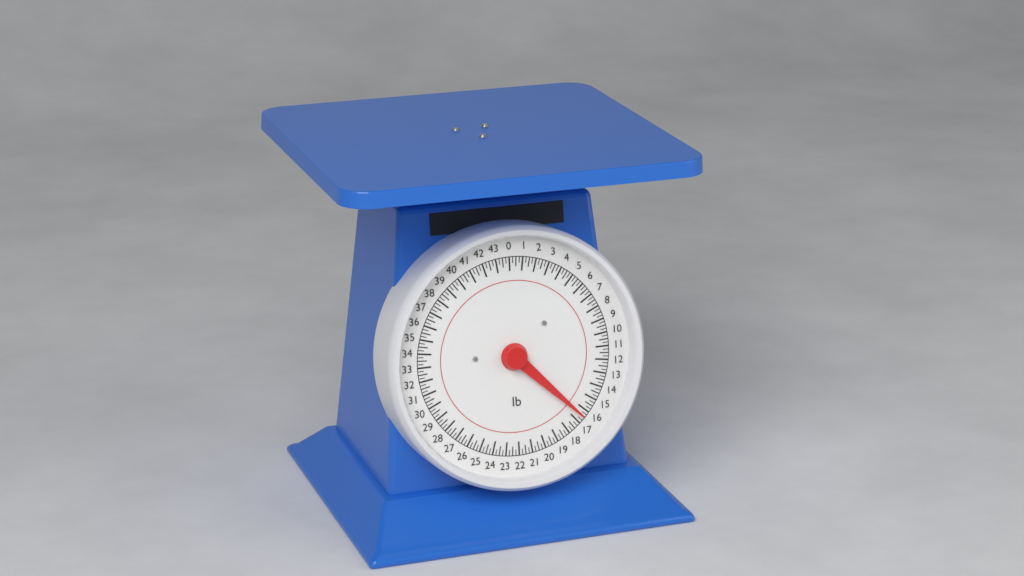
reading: 16.50 lb
